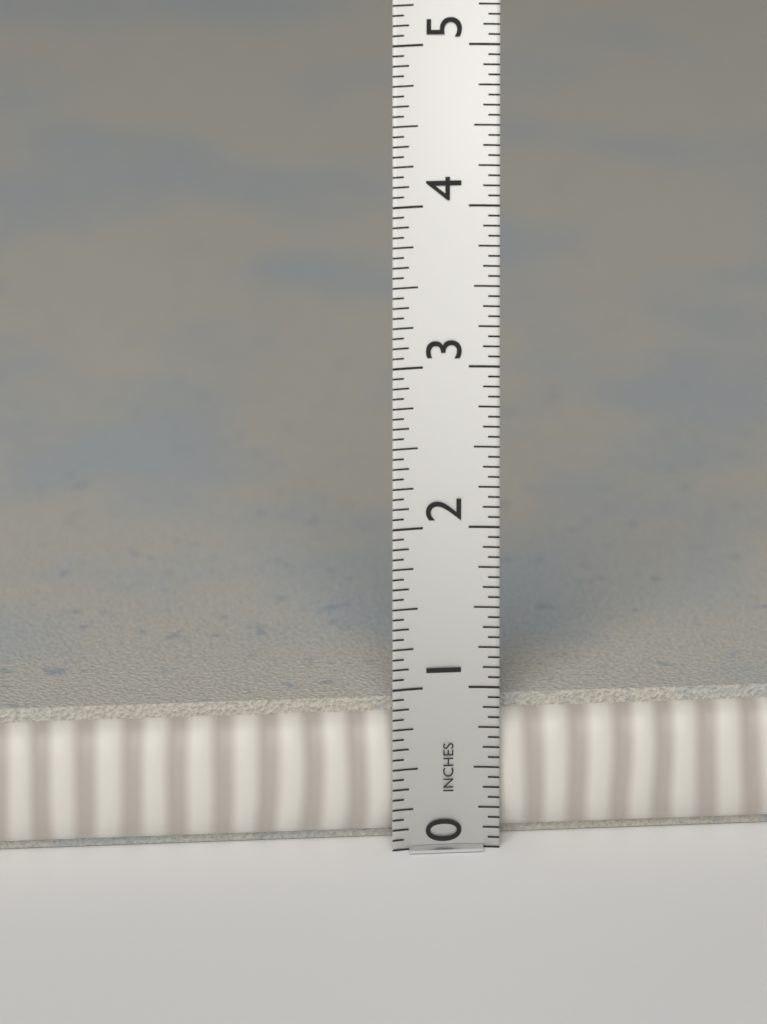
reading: 0.8750 in
